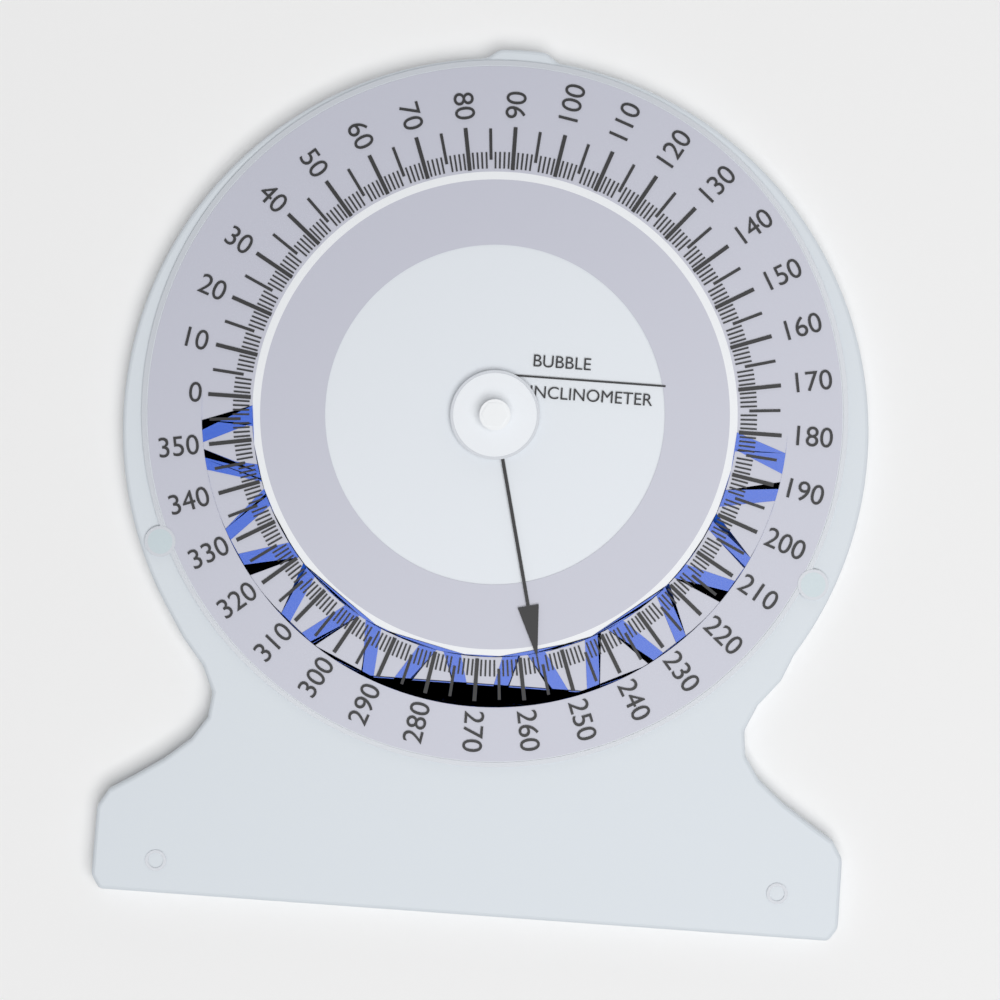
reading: 256 (no unit)
